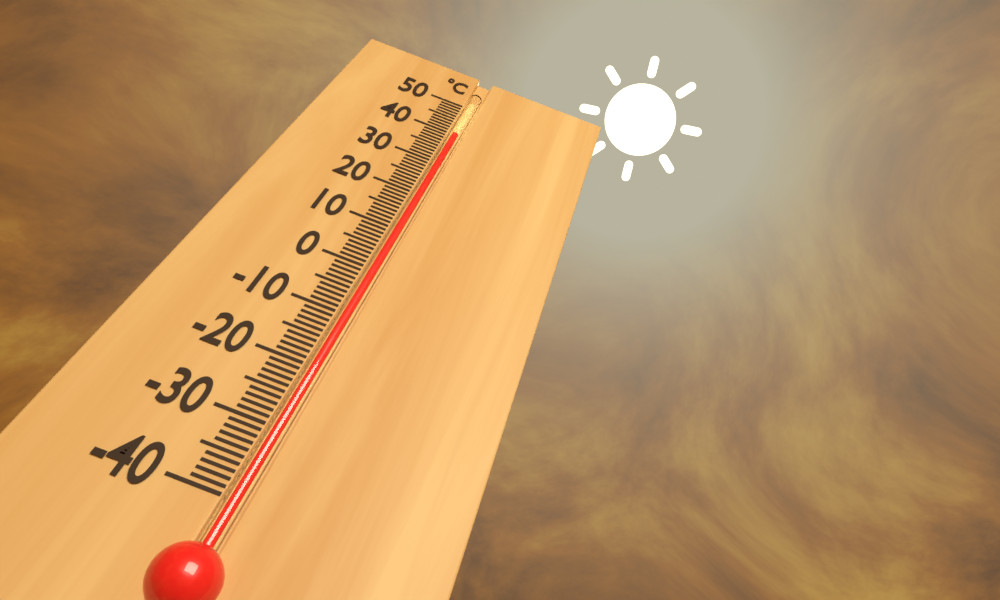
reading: 40 °C
